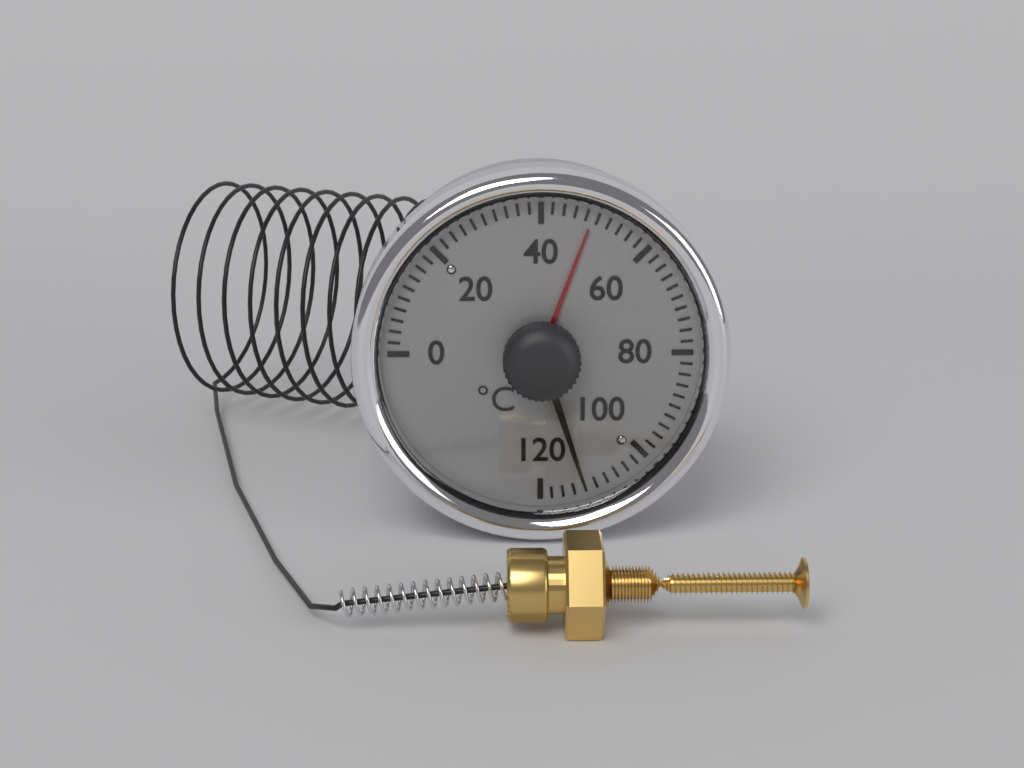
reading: 112 °C
